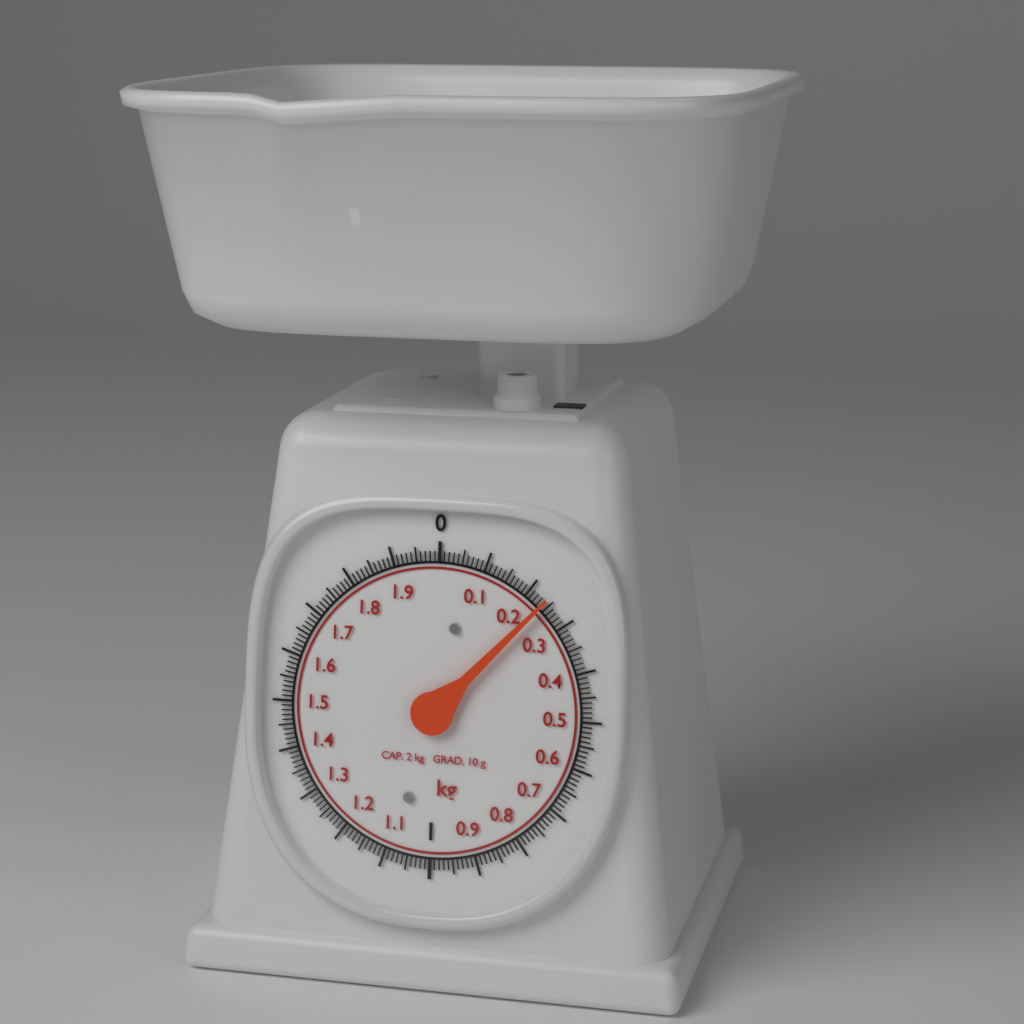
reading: 0.24 kg
